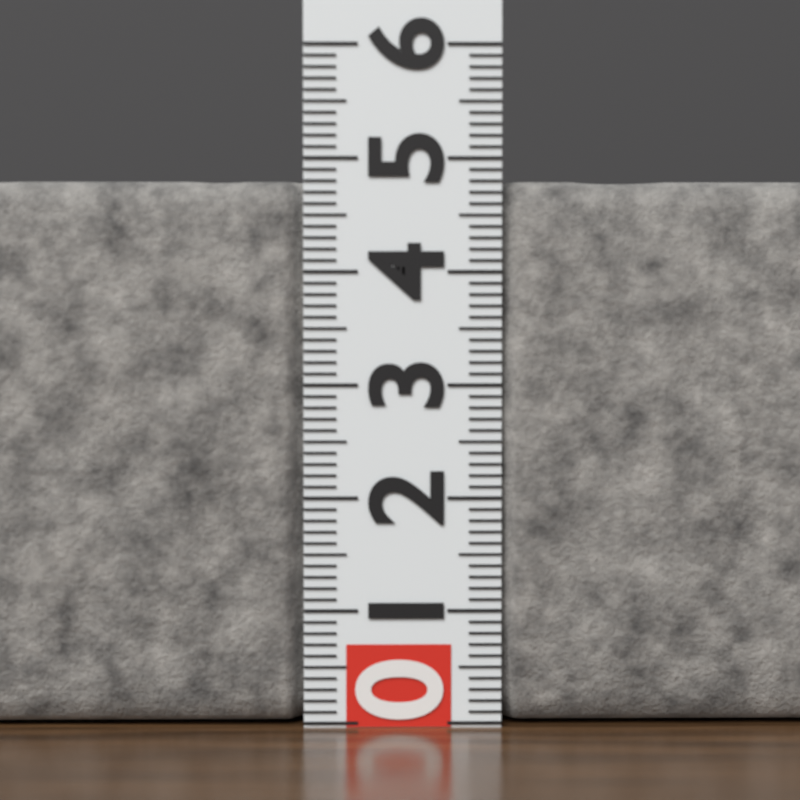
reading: 4.8 (no unit)
